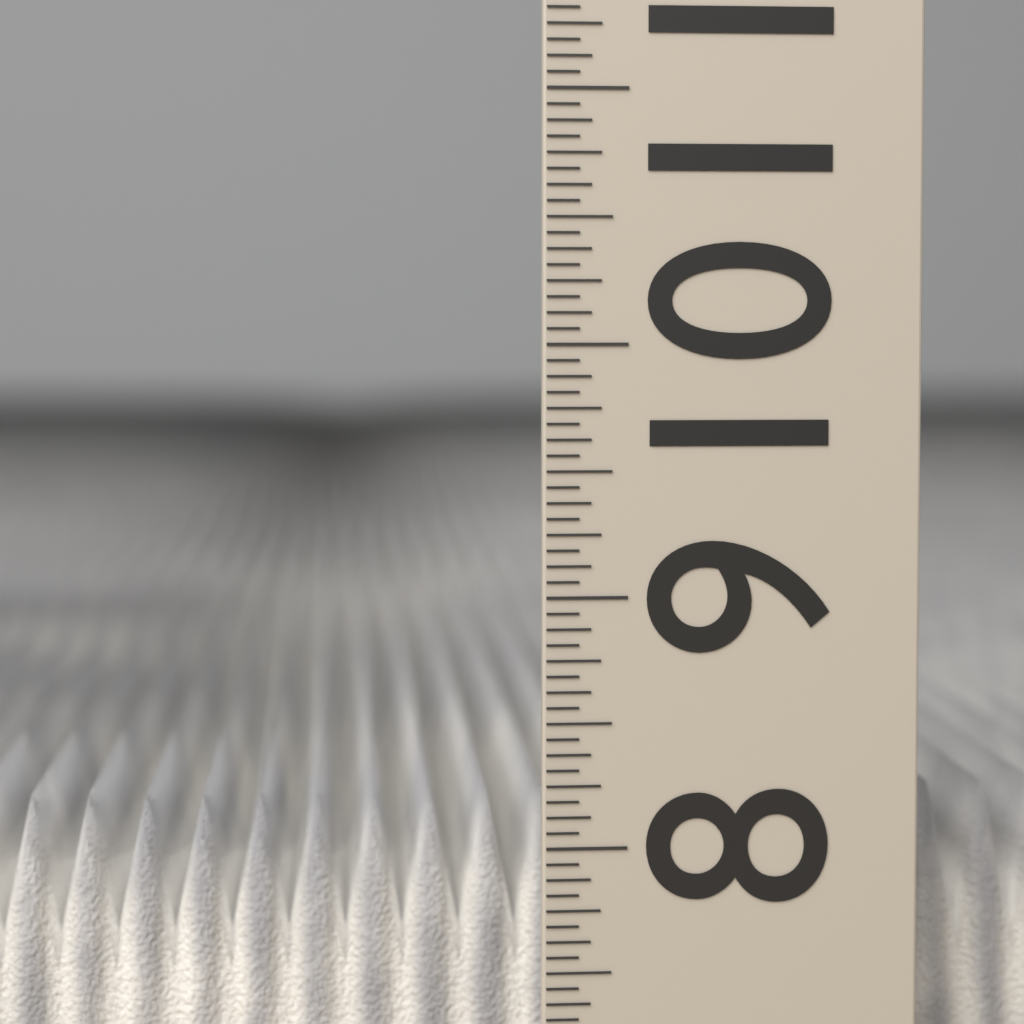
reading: 8.1250 (no unit)
